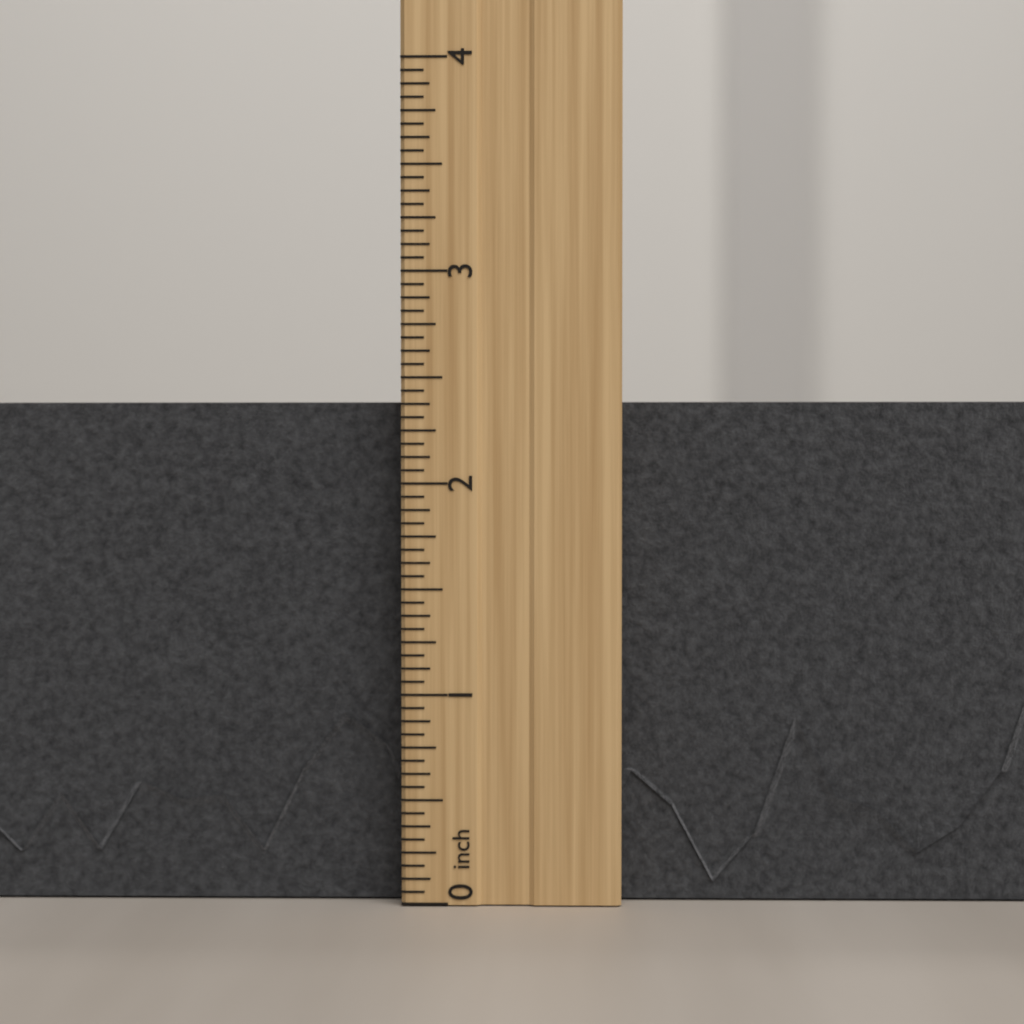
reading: 2.4375 inch
